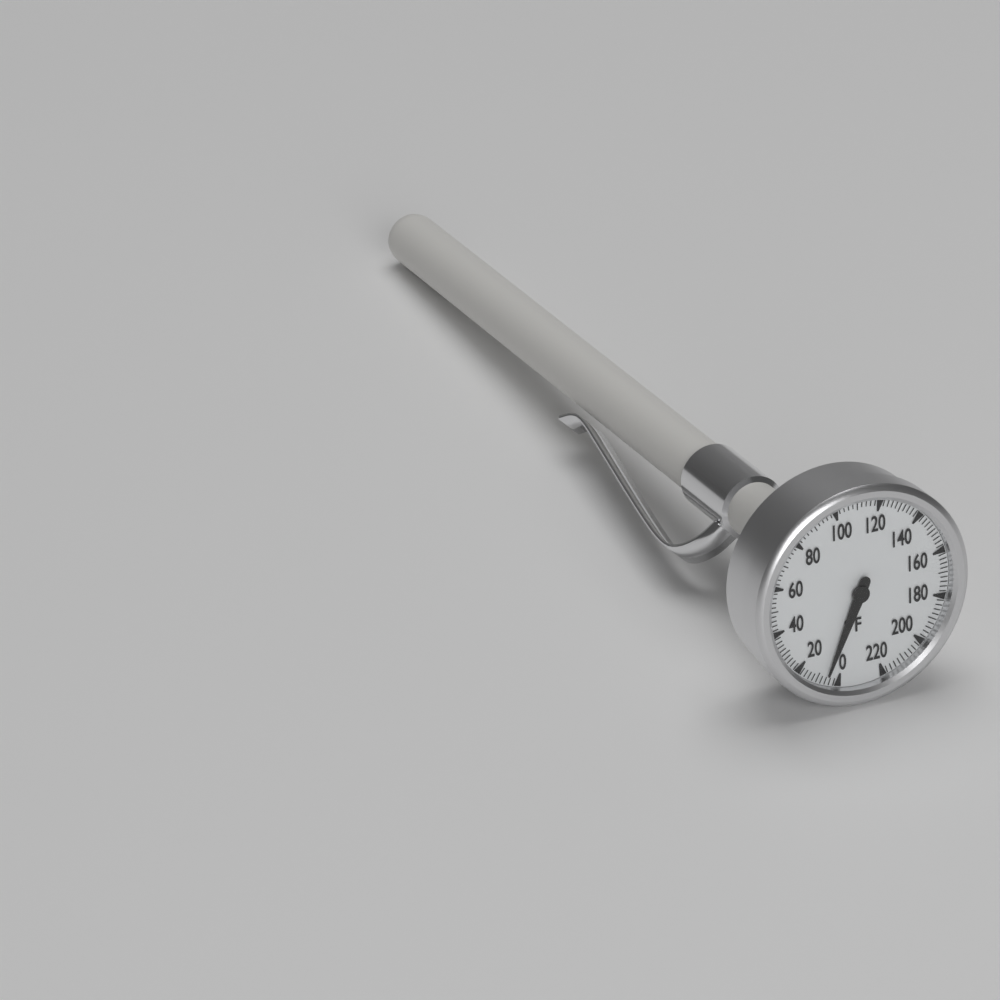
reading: 6 °F
